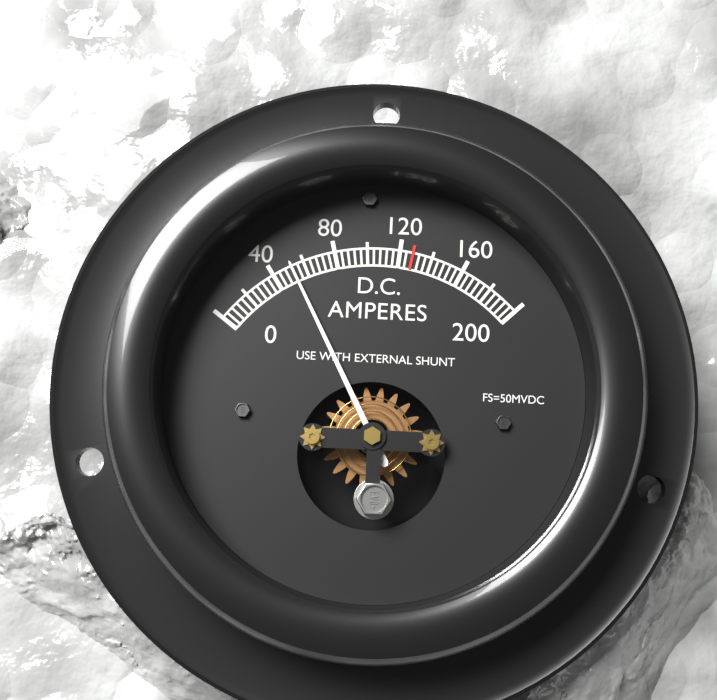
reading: 52 A
